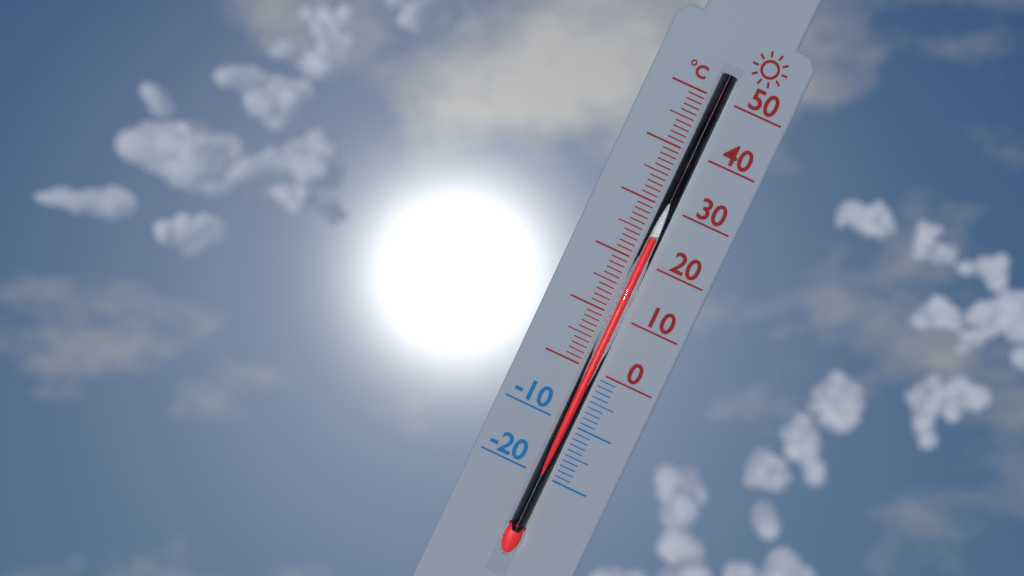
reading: 24 °C
